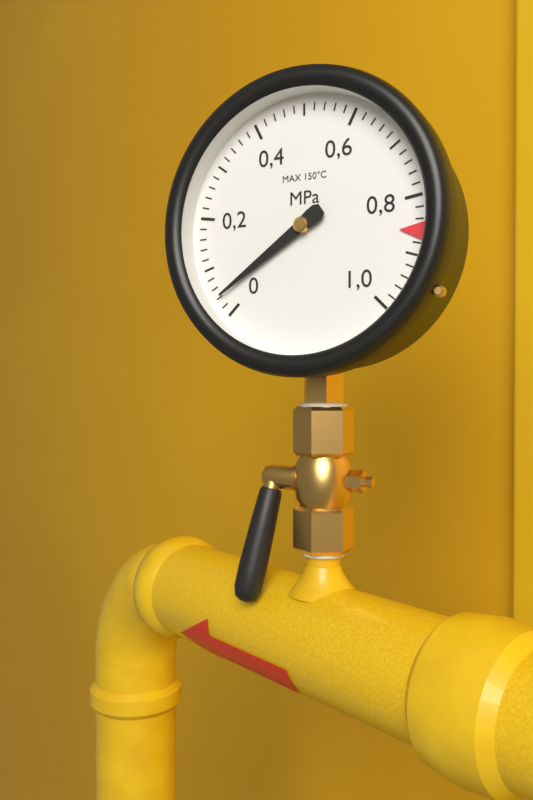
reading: 0.04 MPa
